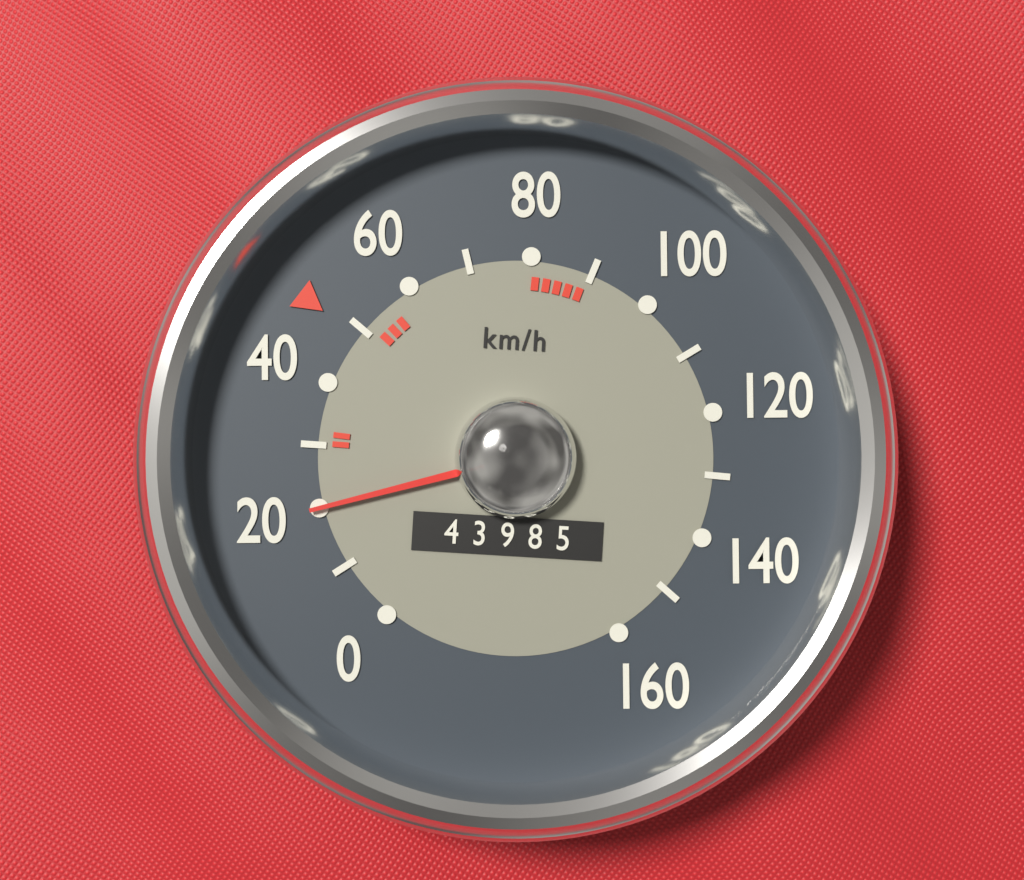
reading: 20 km/h
